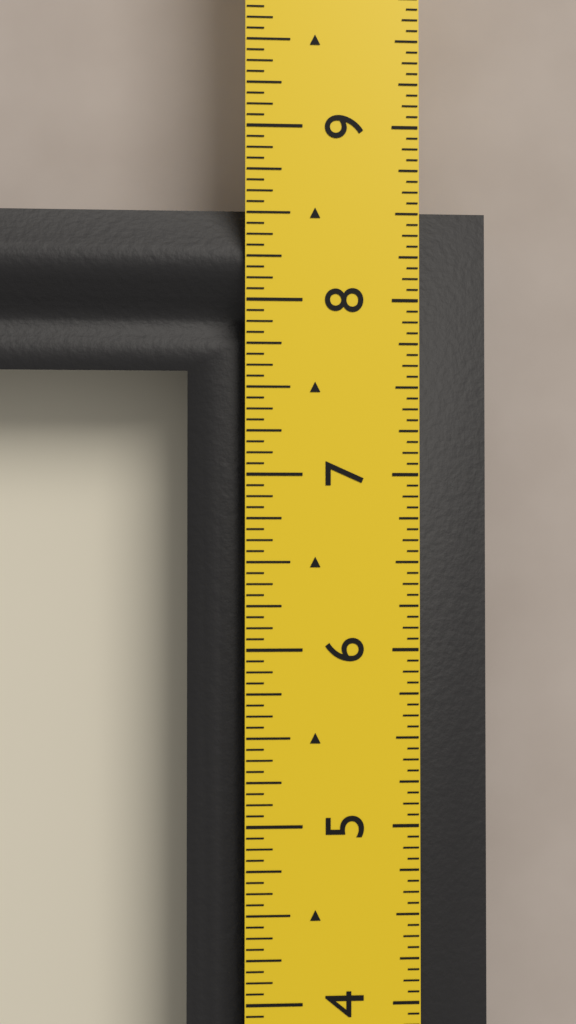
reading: 8.5625 in
